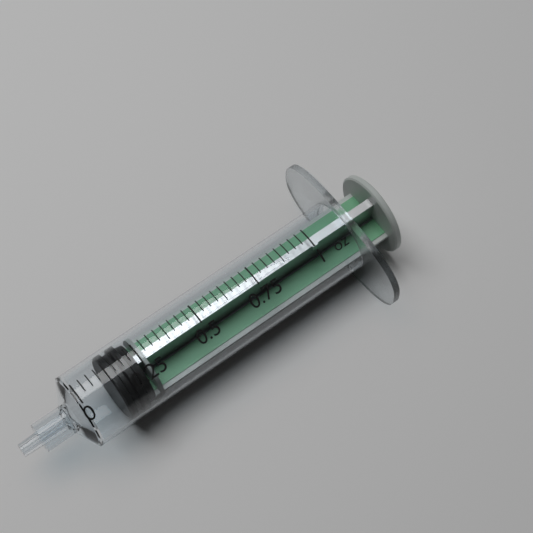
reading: 0.12500 oz
